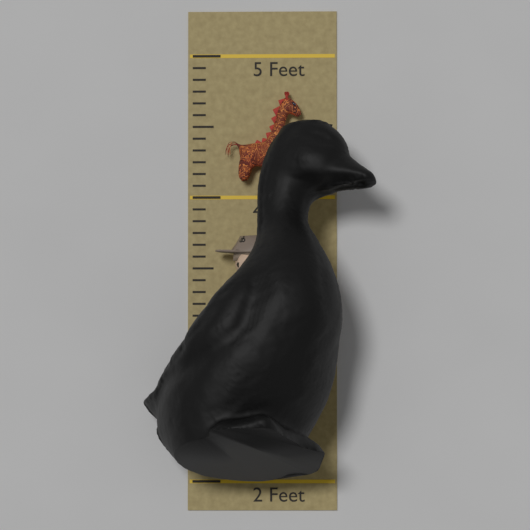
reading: 4.499999 Feet
